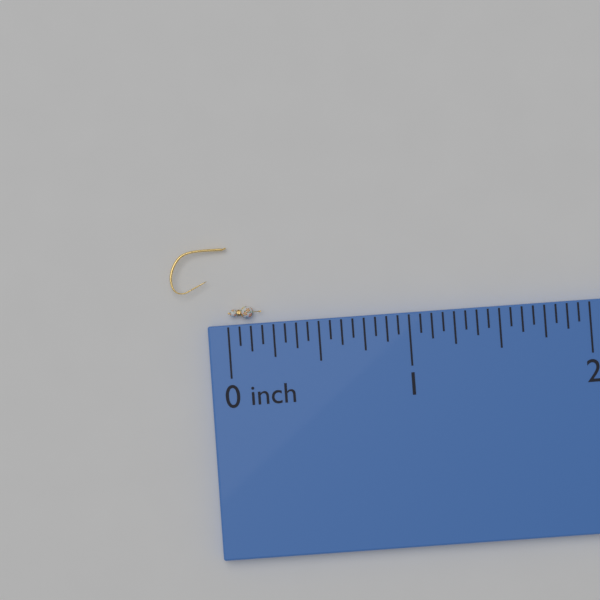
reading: 0.1875 inch
